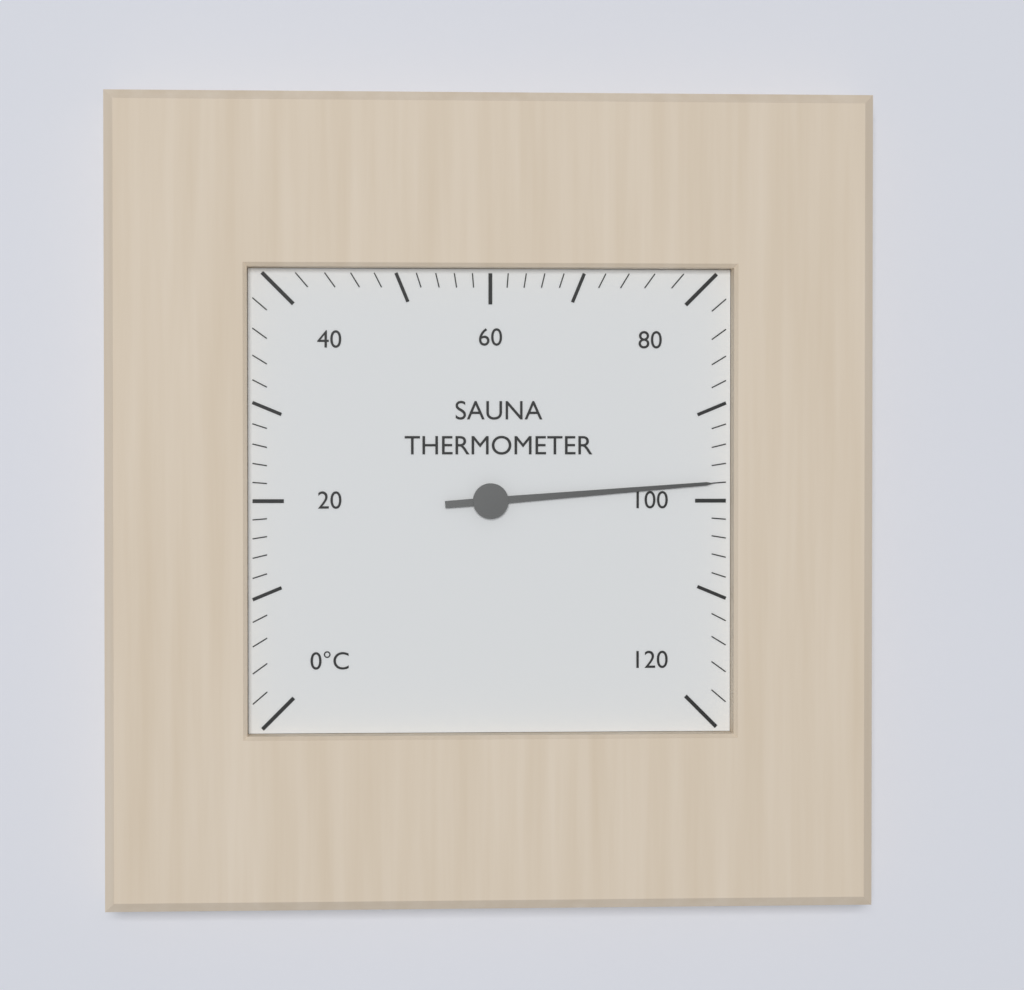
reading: 98 °C
